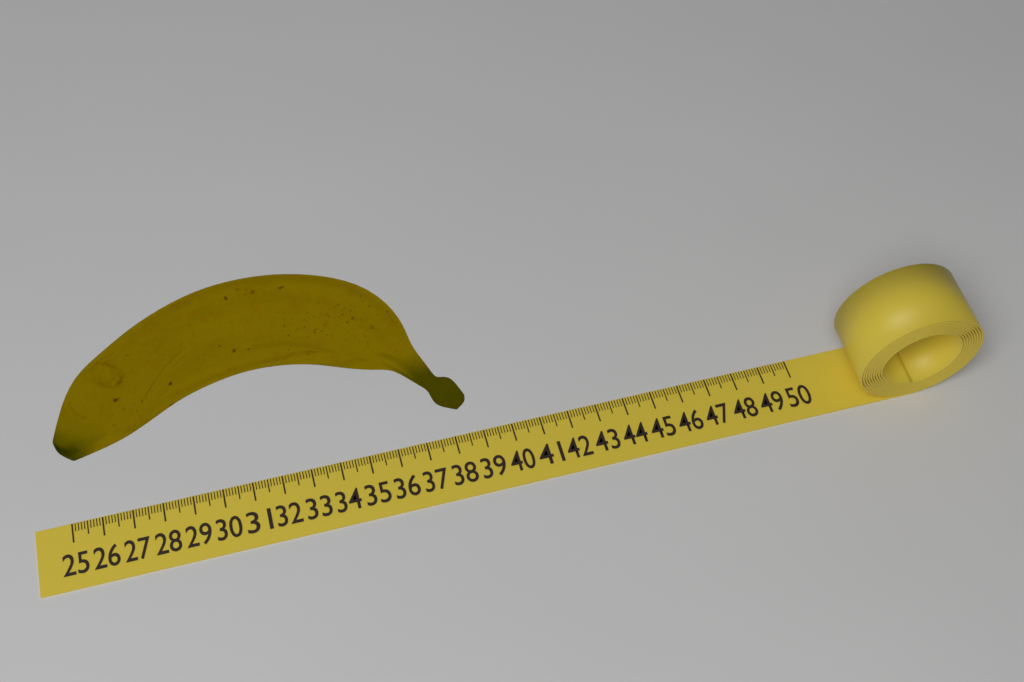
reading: 38.5 (no unit)
